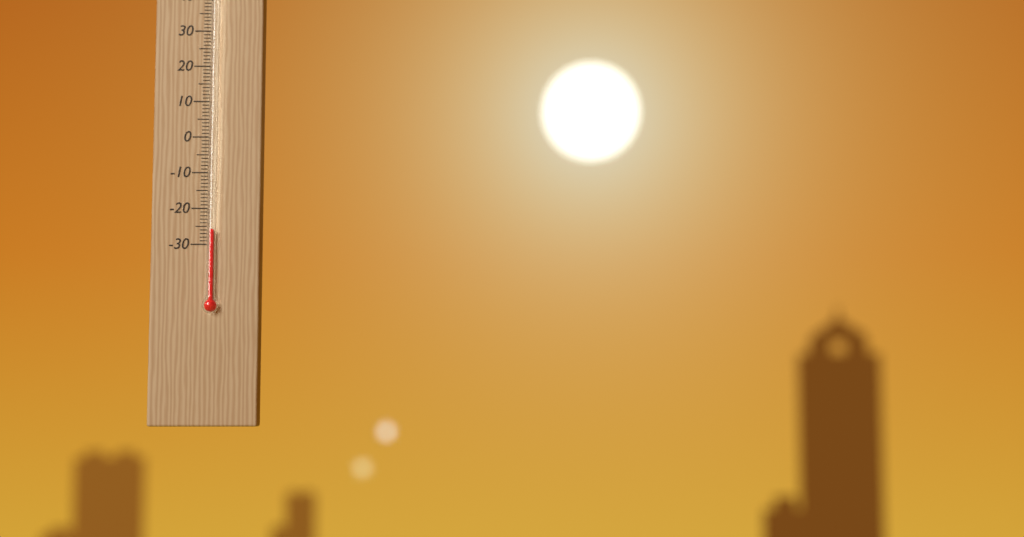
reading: -26 °C
